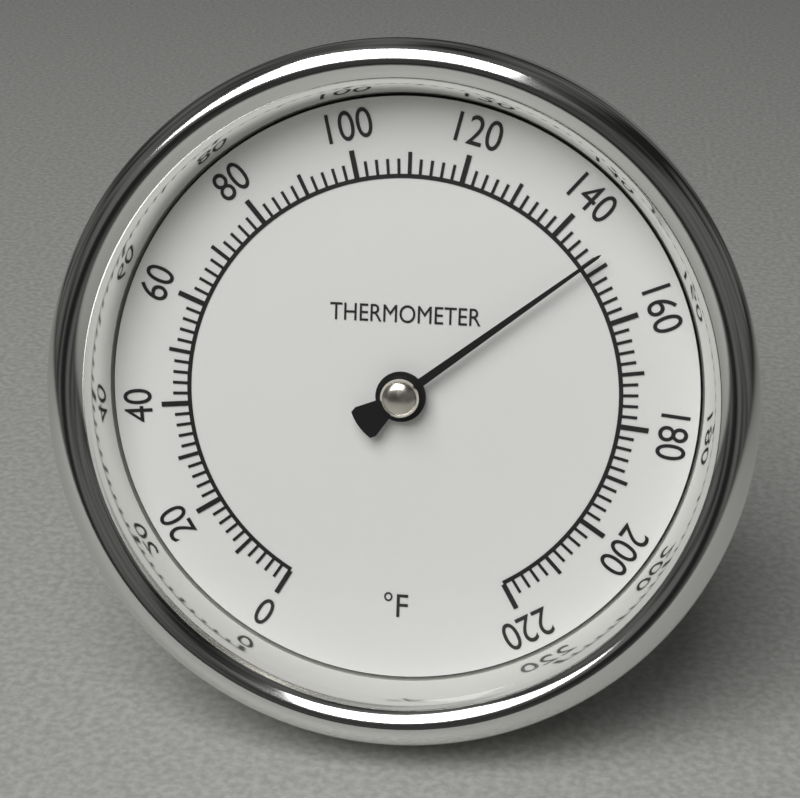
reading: 148 °F
